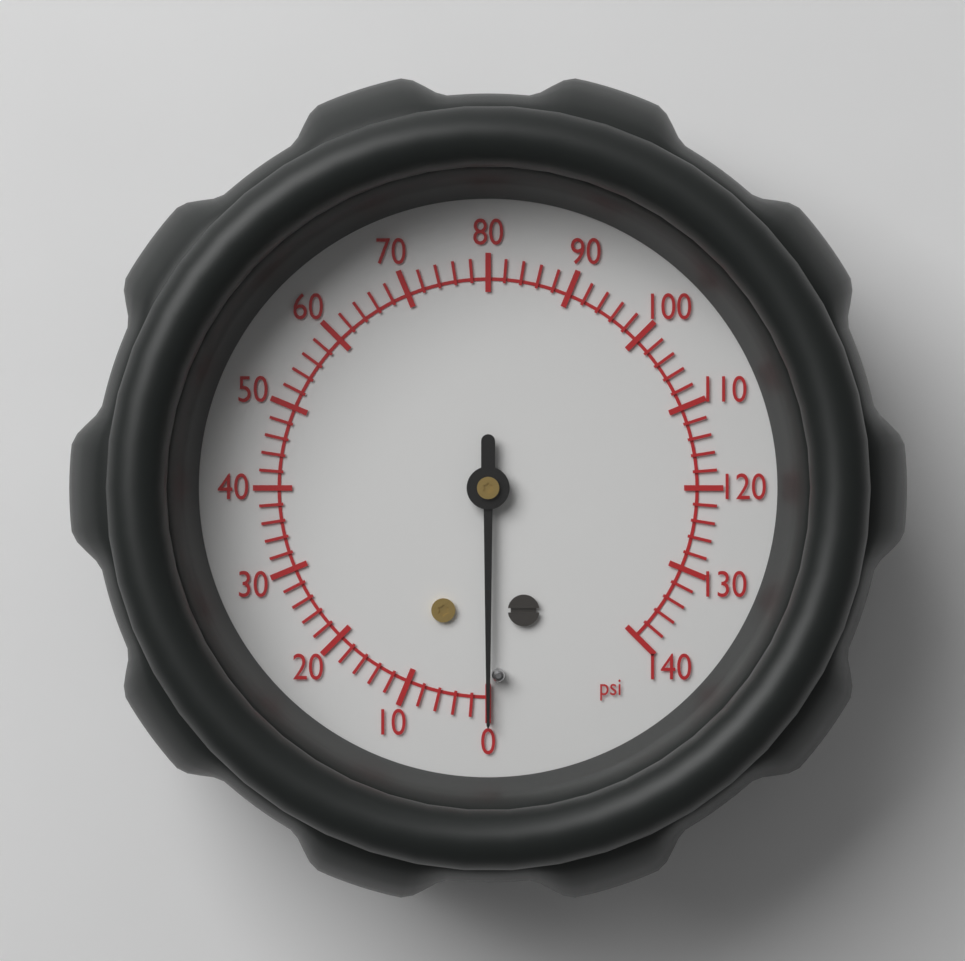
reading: 0 psi
